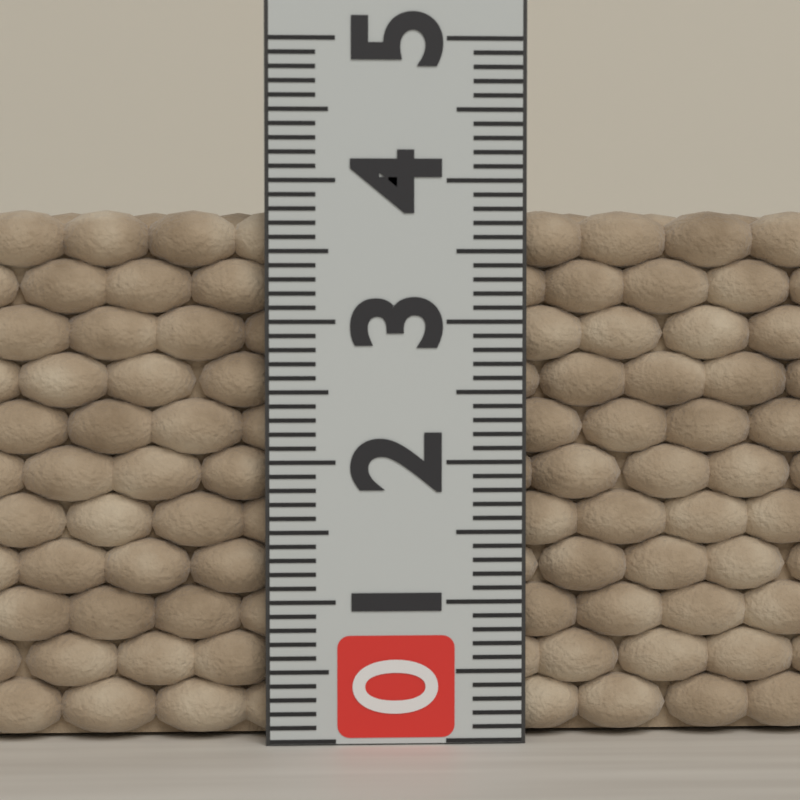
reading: 3.8 (no unit)
